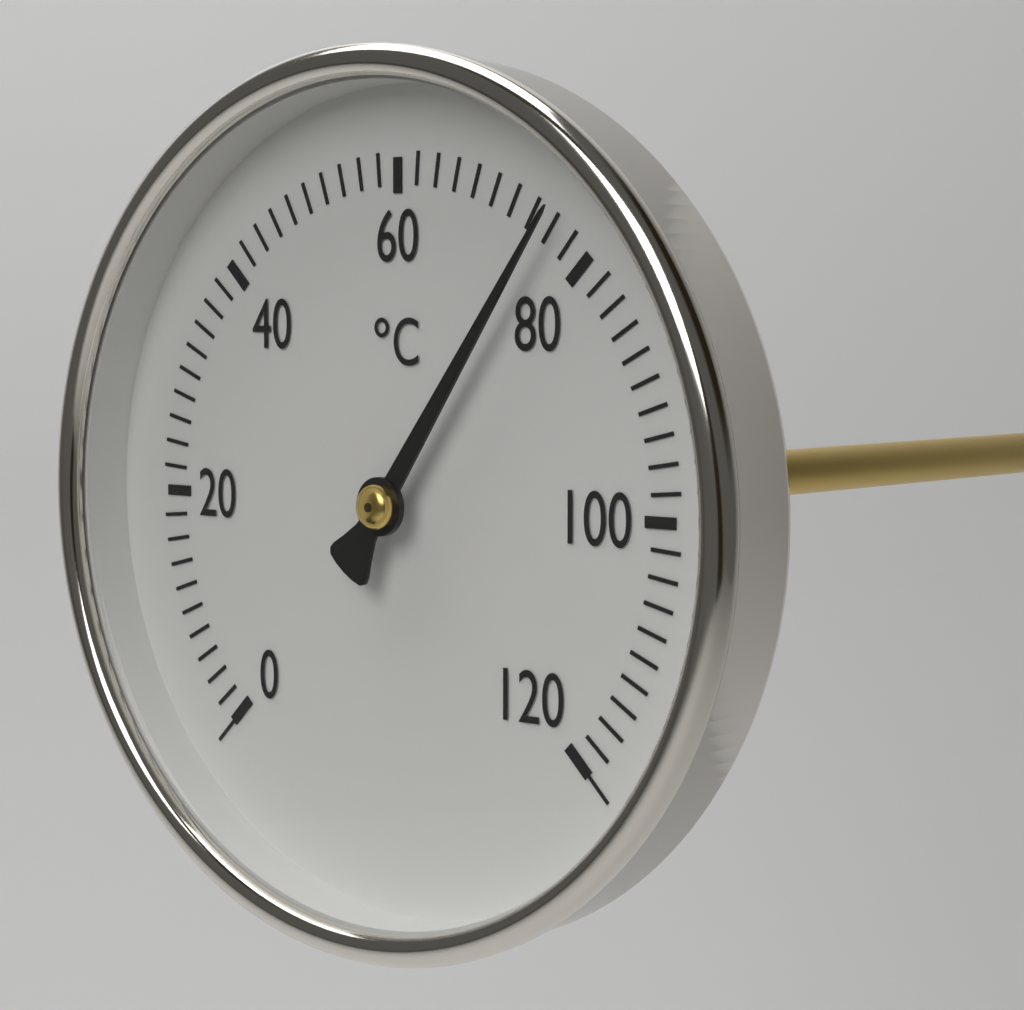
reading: 76 °C
